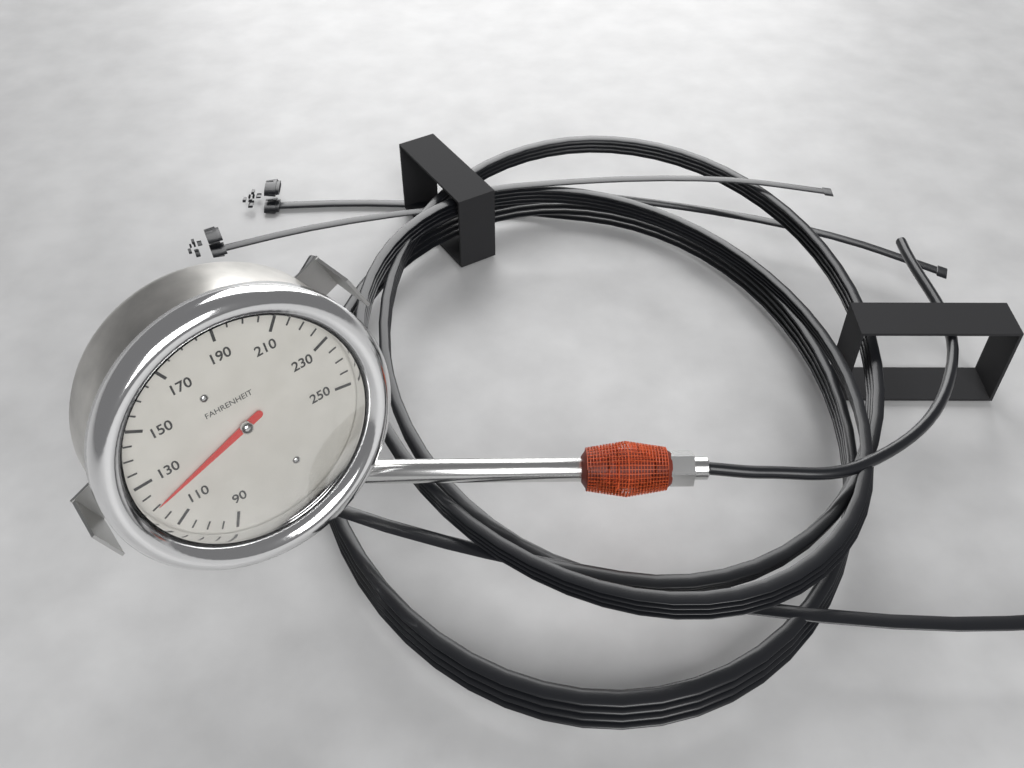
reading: 120 °F
